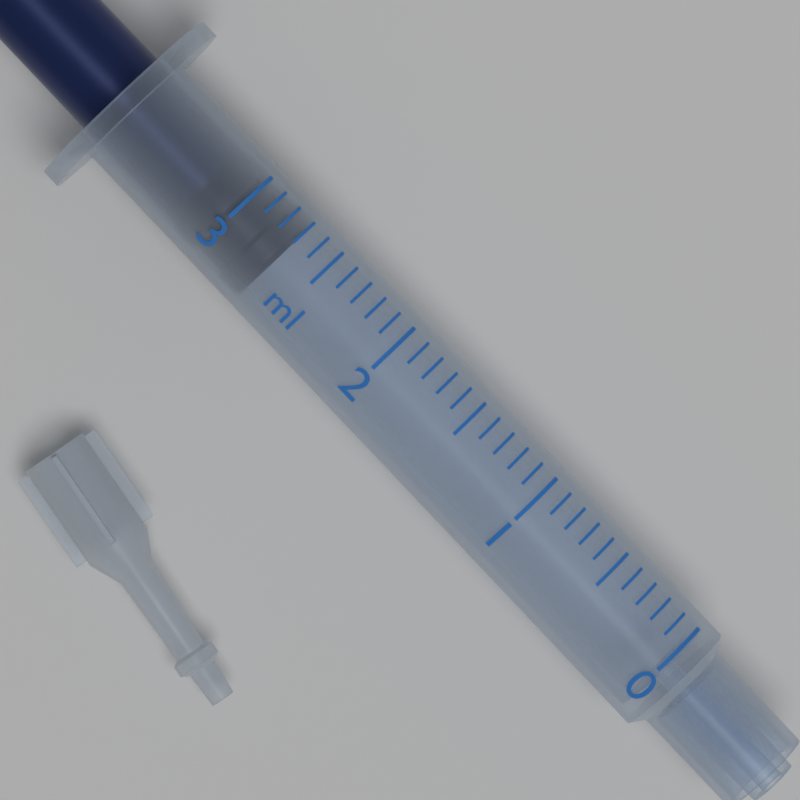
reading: 2.7 ml
